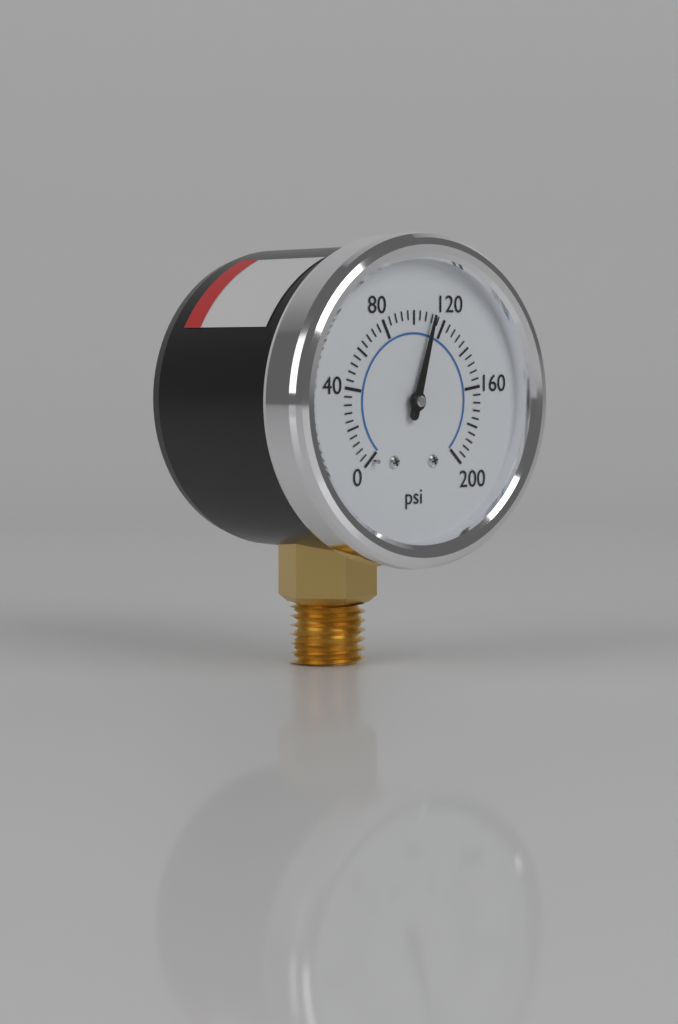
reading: 112 psi
